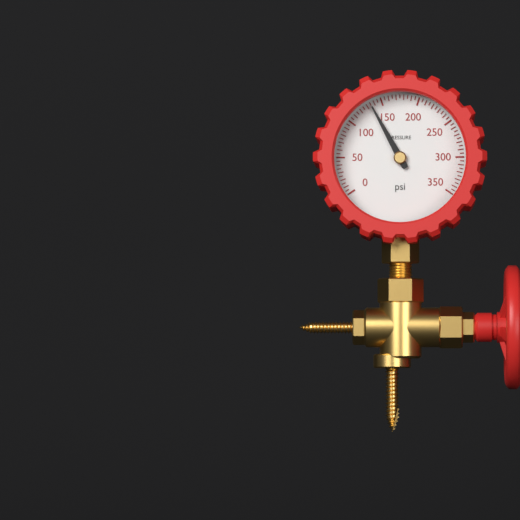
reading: 135 psi
